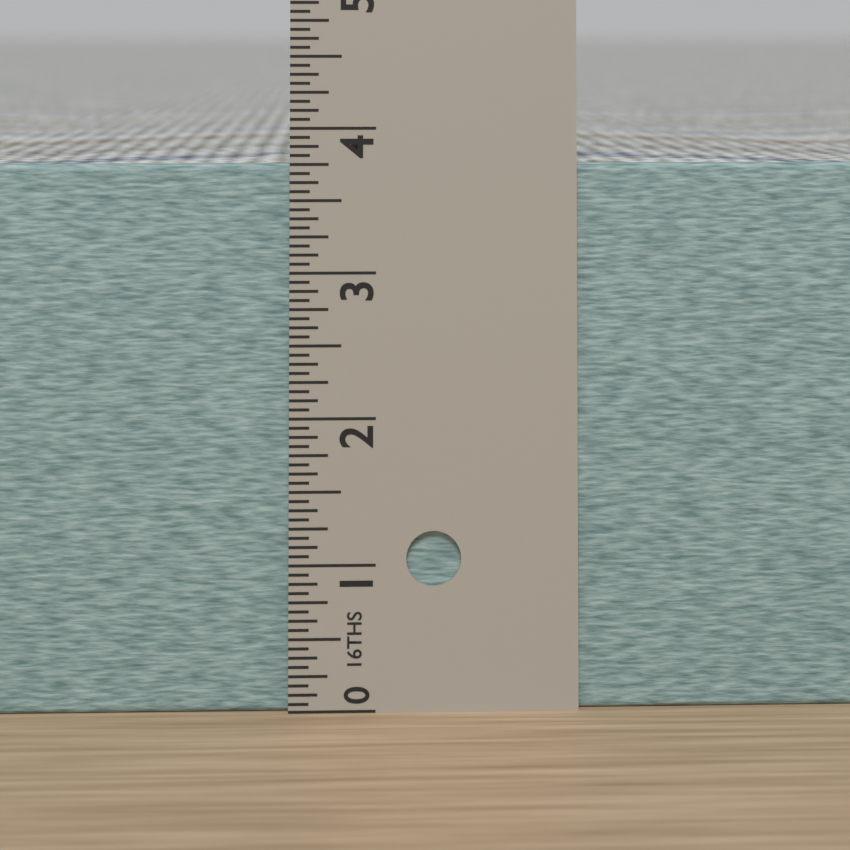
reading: 3.7500 in
